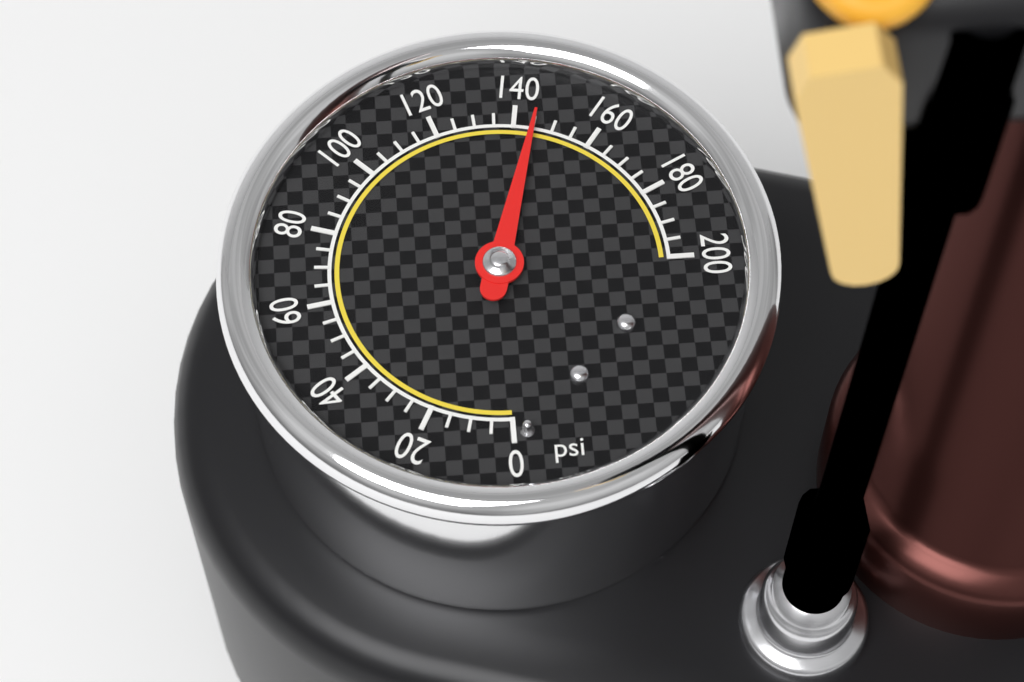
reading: 145 psi
